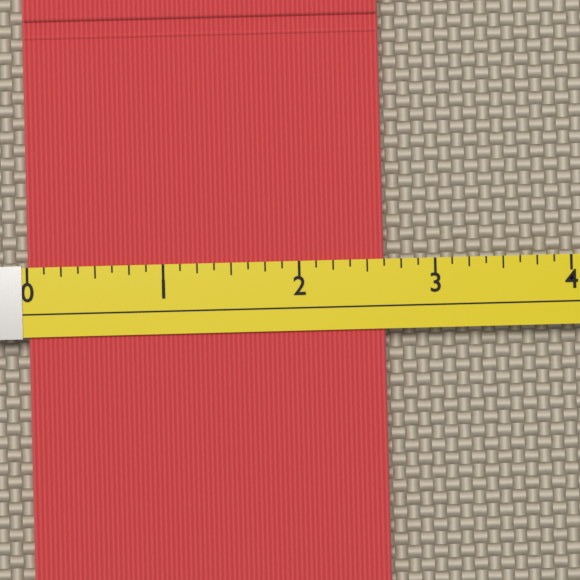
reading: 2.625 (no unit)
